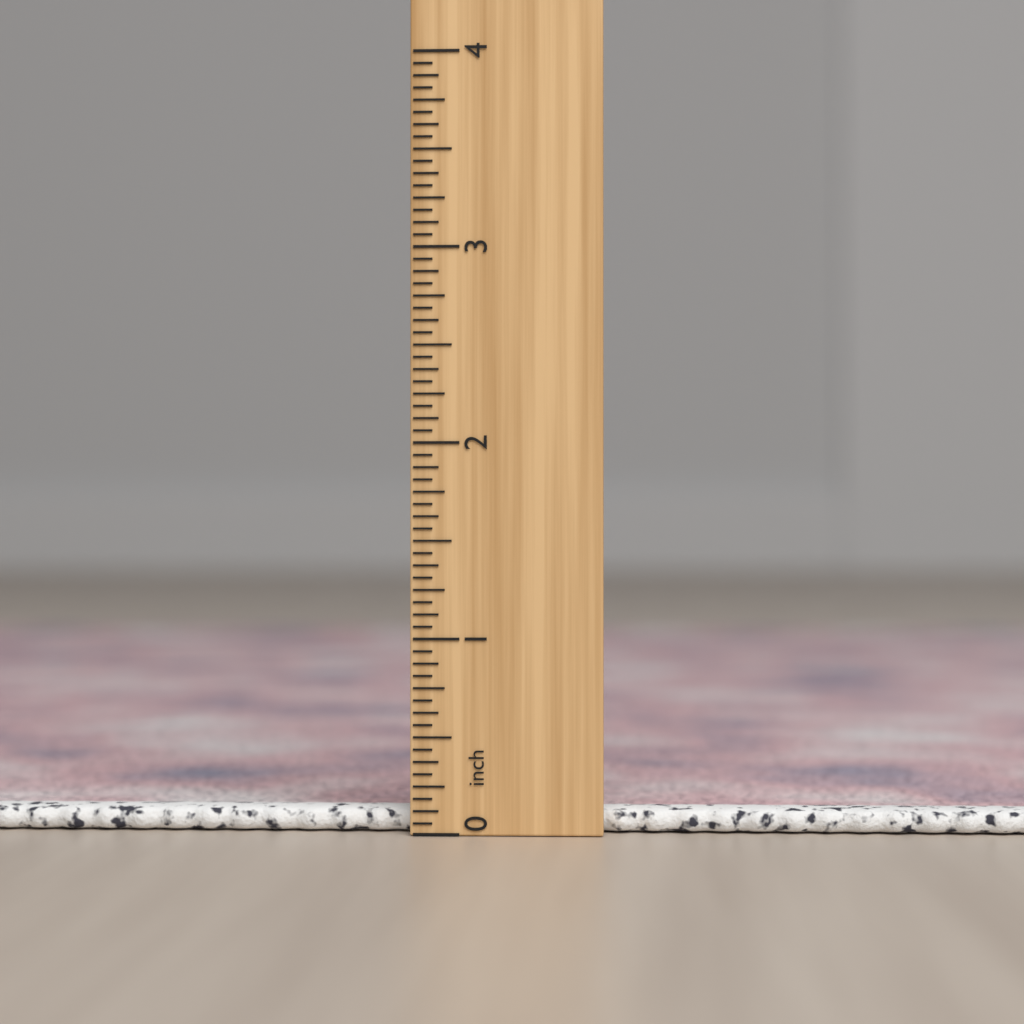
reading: 0.1250 inch
